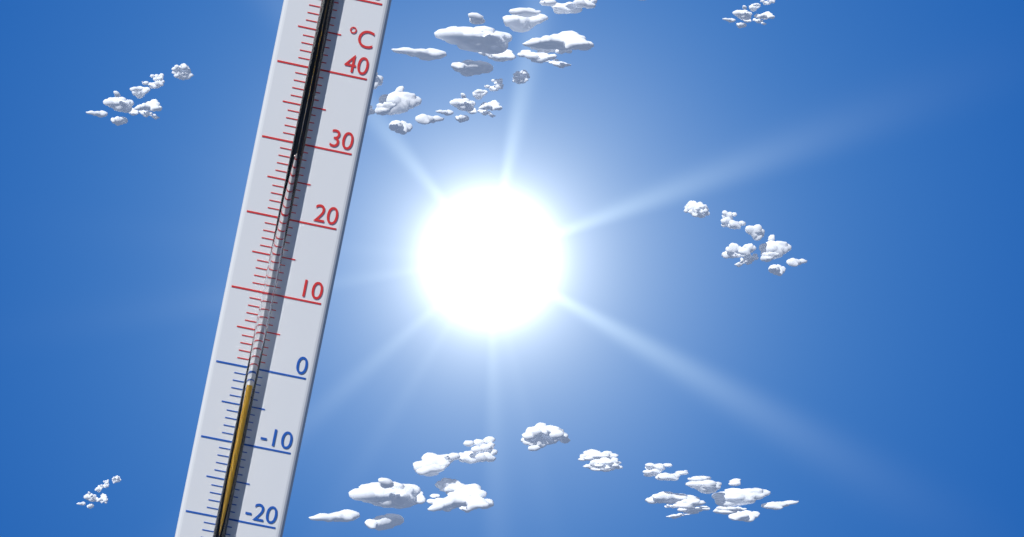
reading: -2 °C
